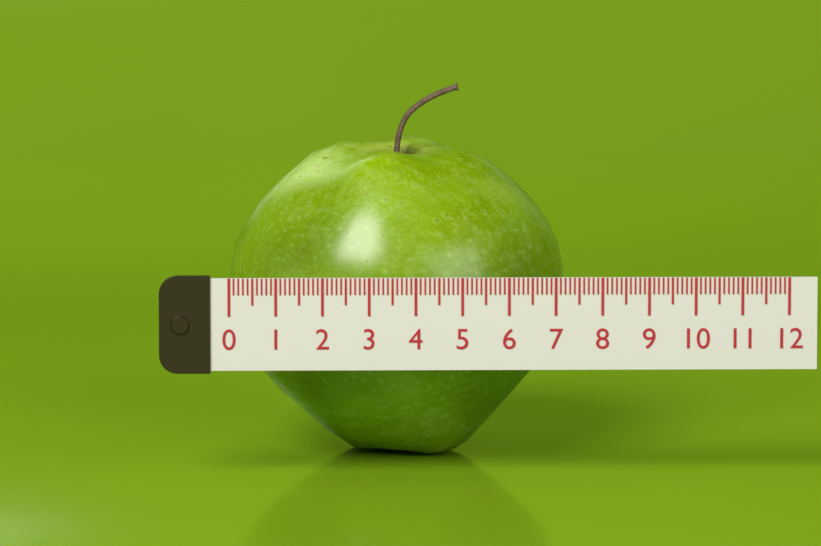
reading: 7.3 (no unit)
